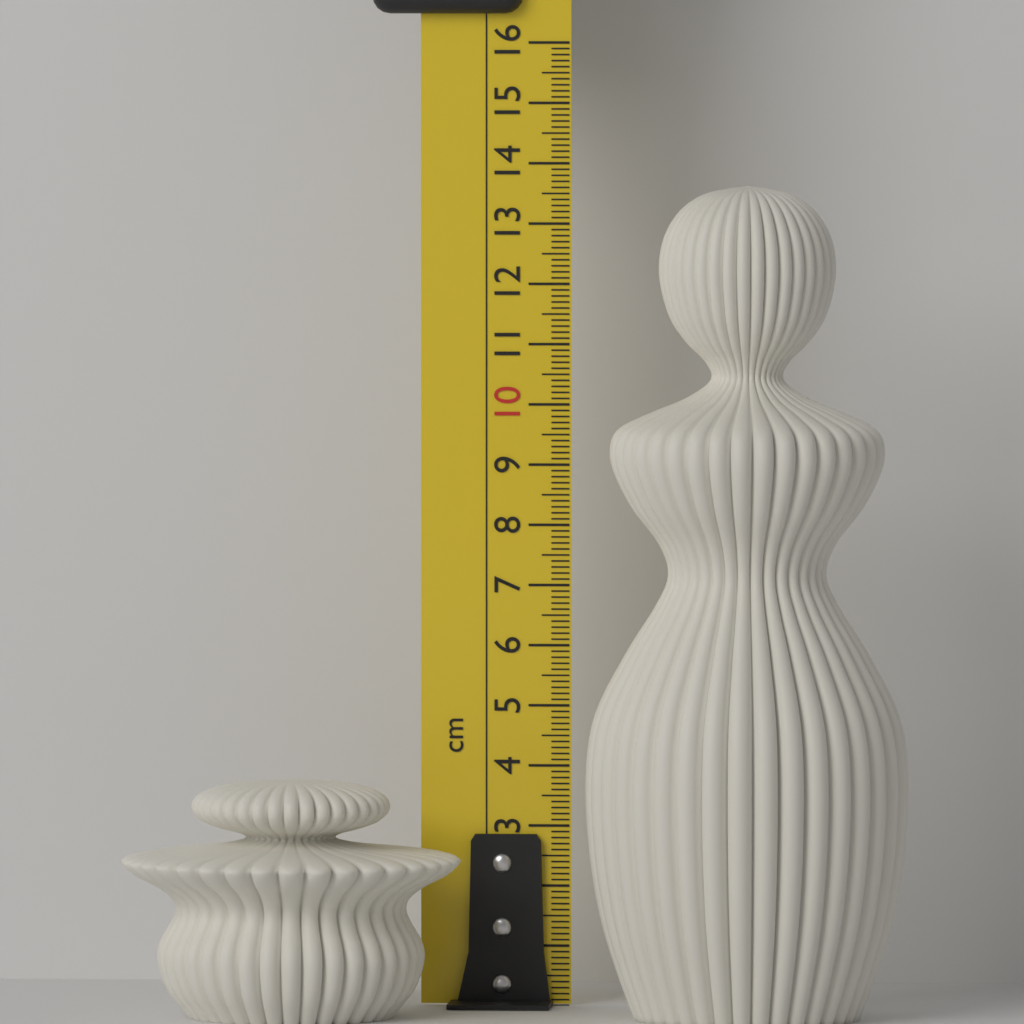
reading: 3.9 cm
